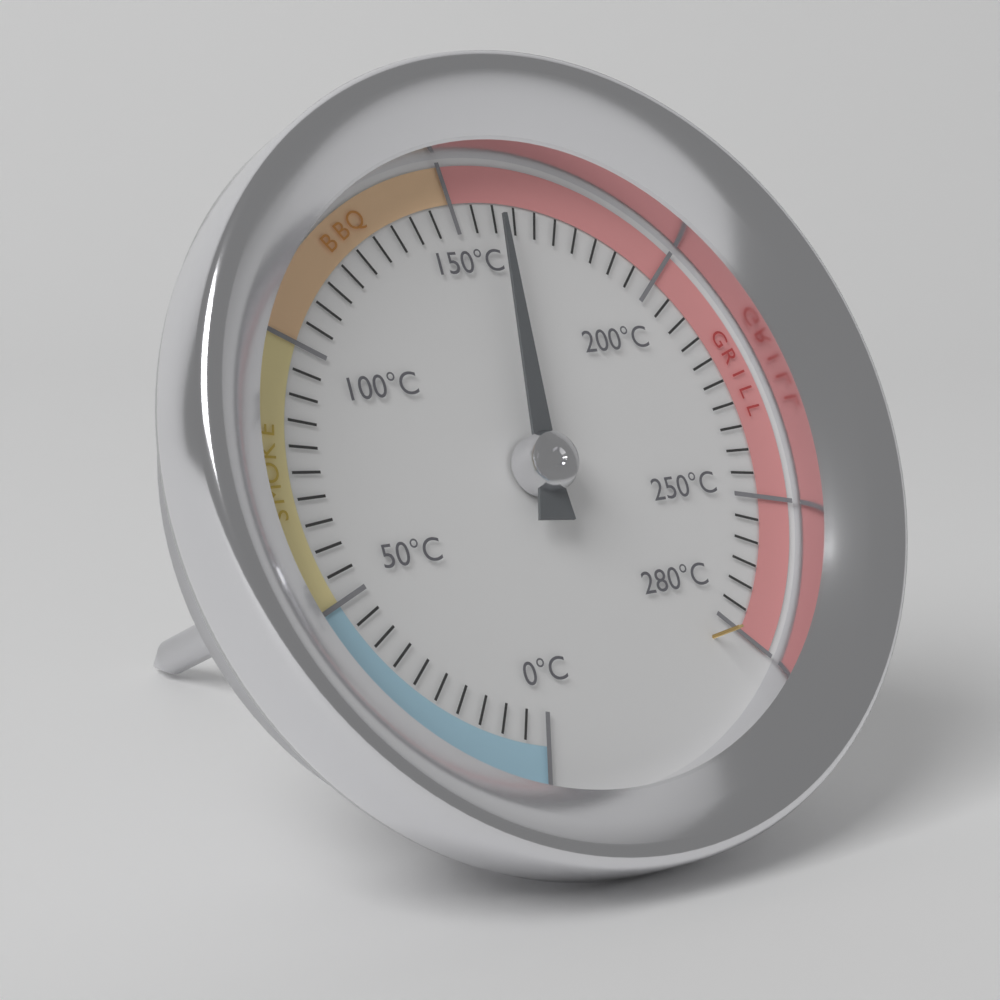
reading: 160 °C
